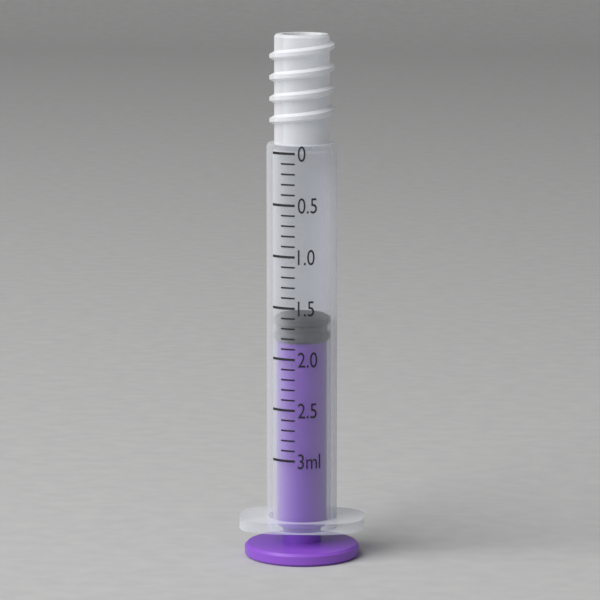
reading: 1.6 ml
